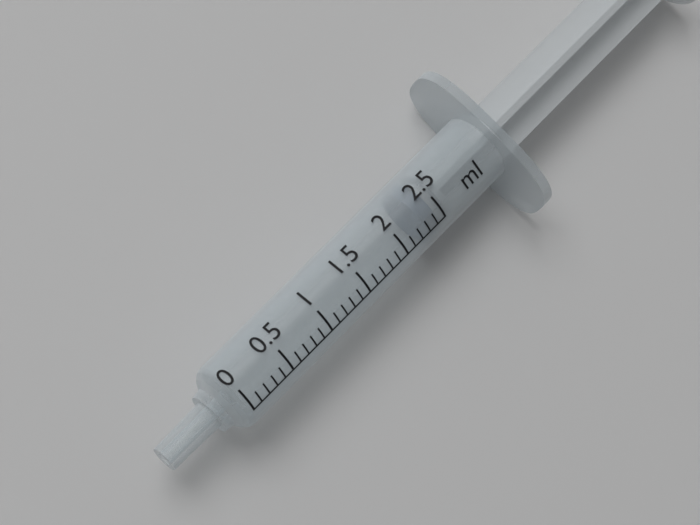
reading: 2.3 ml
